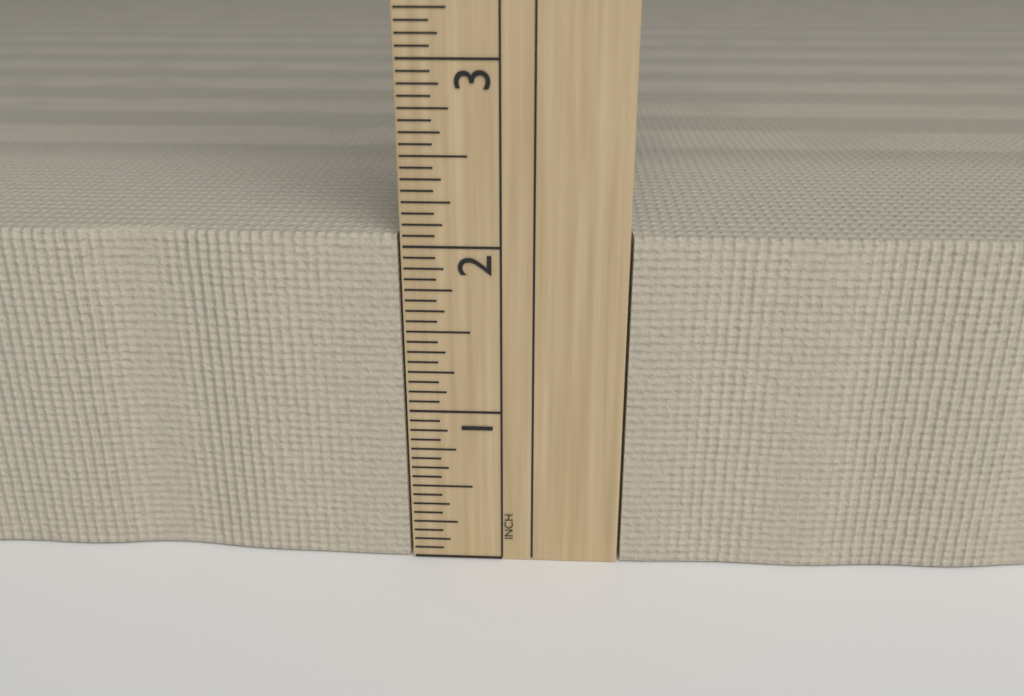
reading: 2.0625 in
